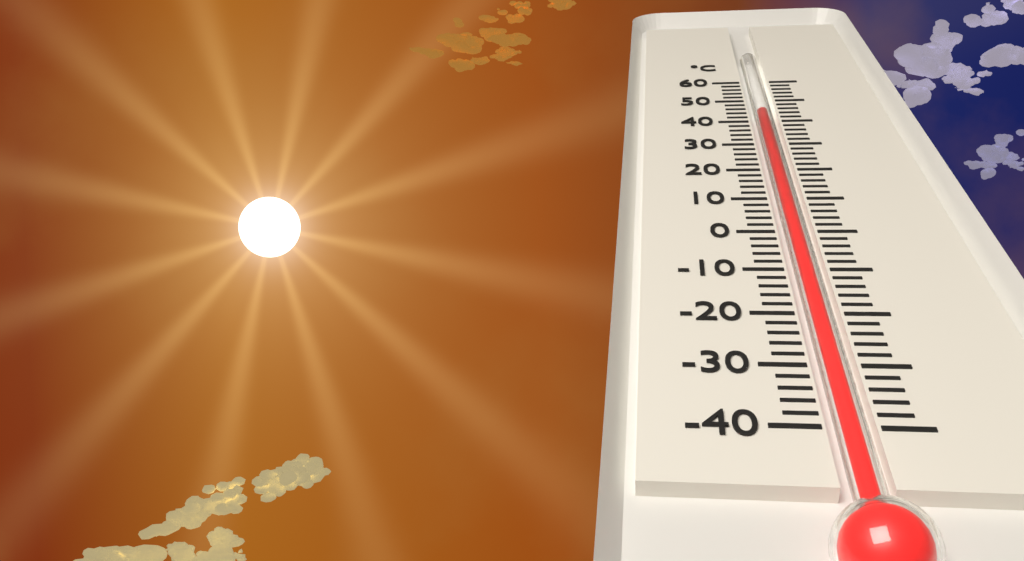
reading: 44 °C
